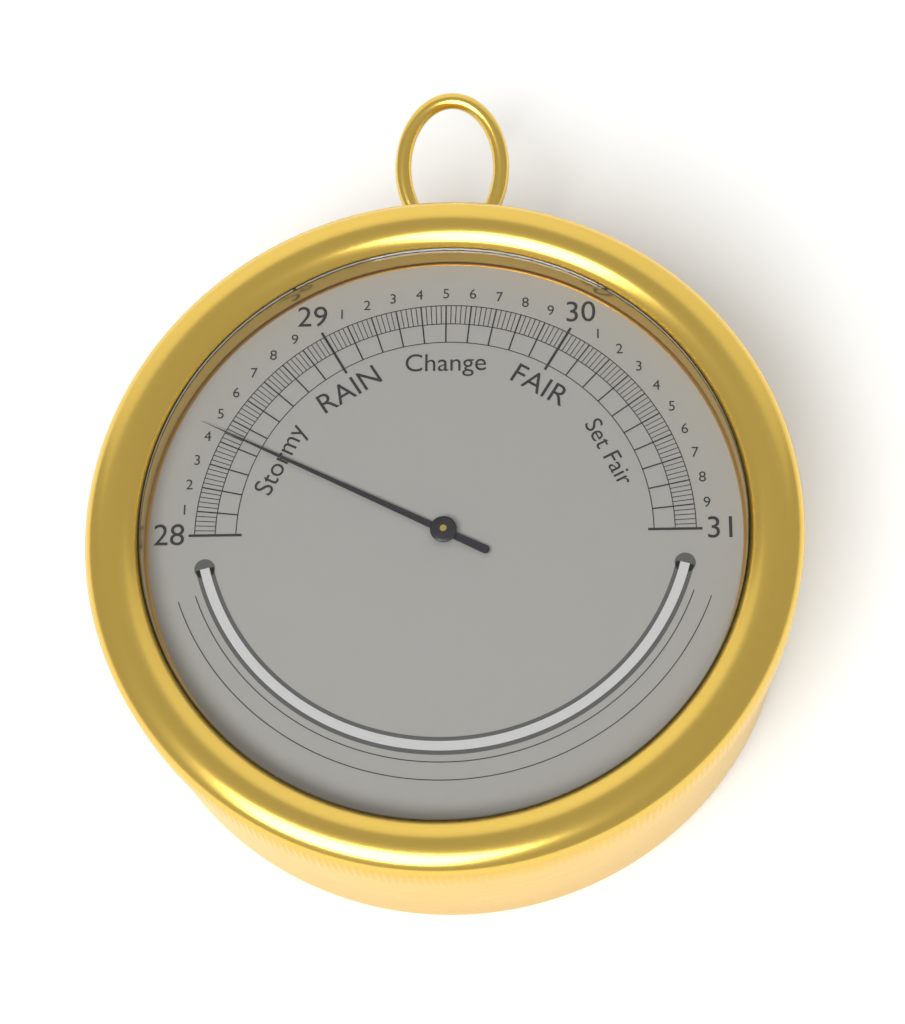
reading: 28.44 inHg
